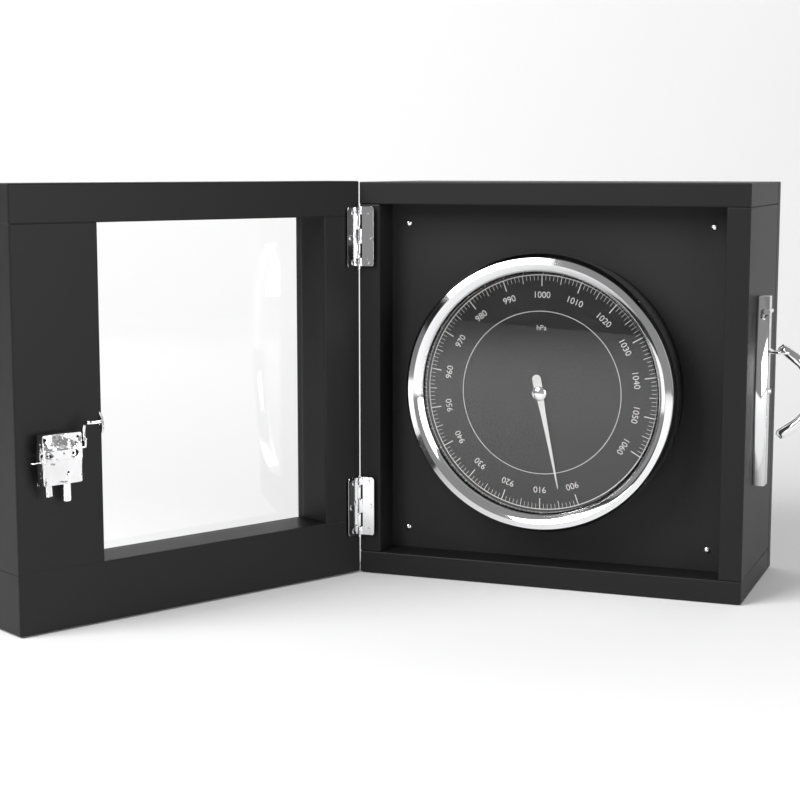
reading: 904 hPa
